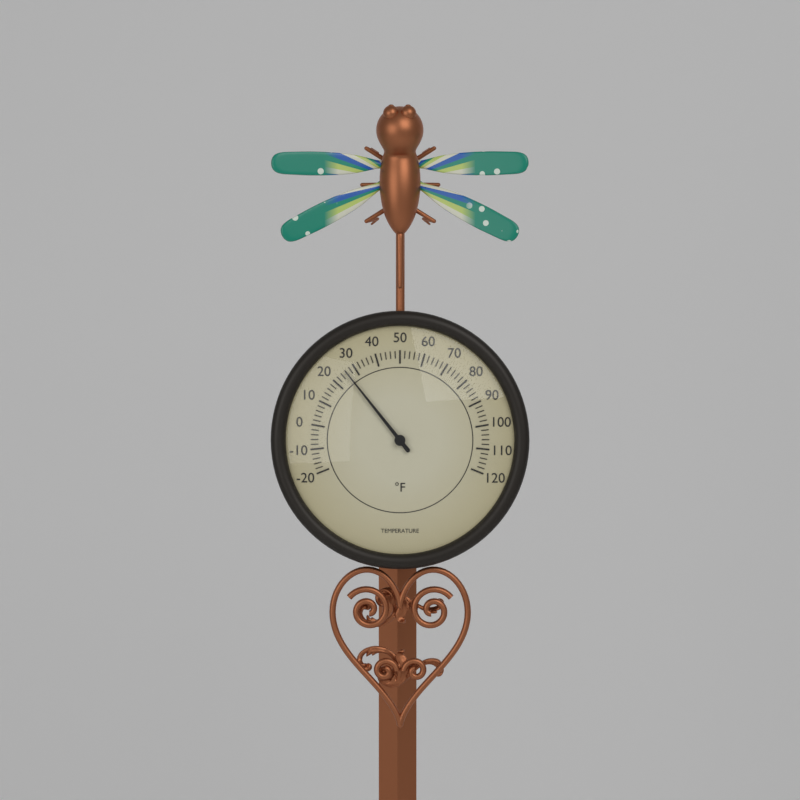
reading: 26 °F
